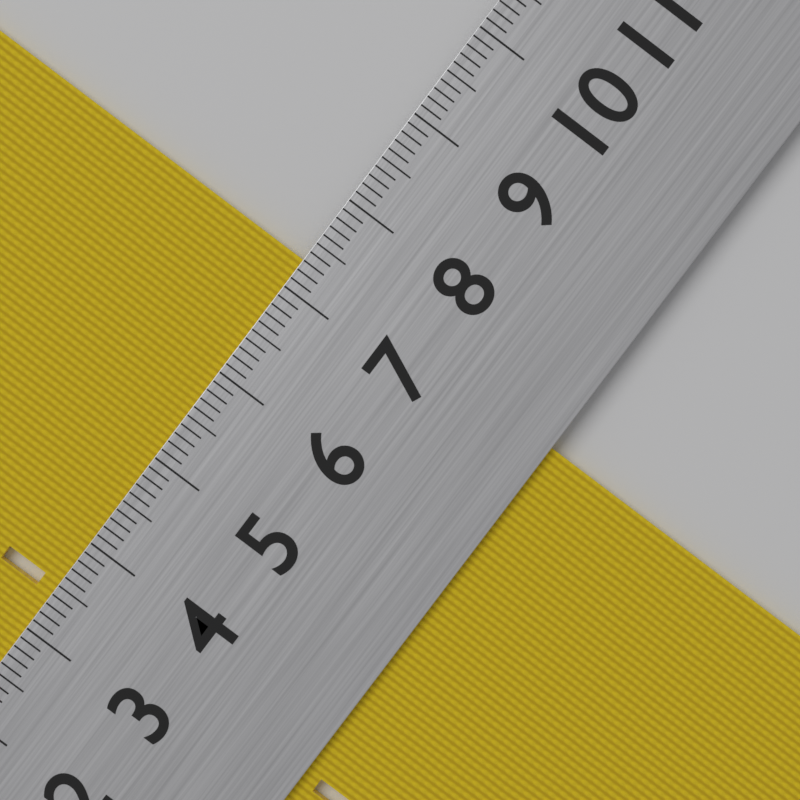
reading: 7.3 cm
